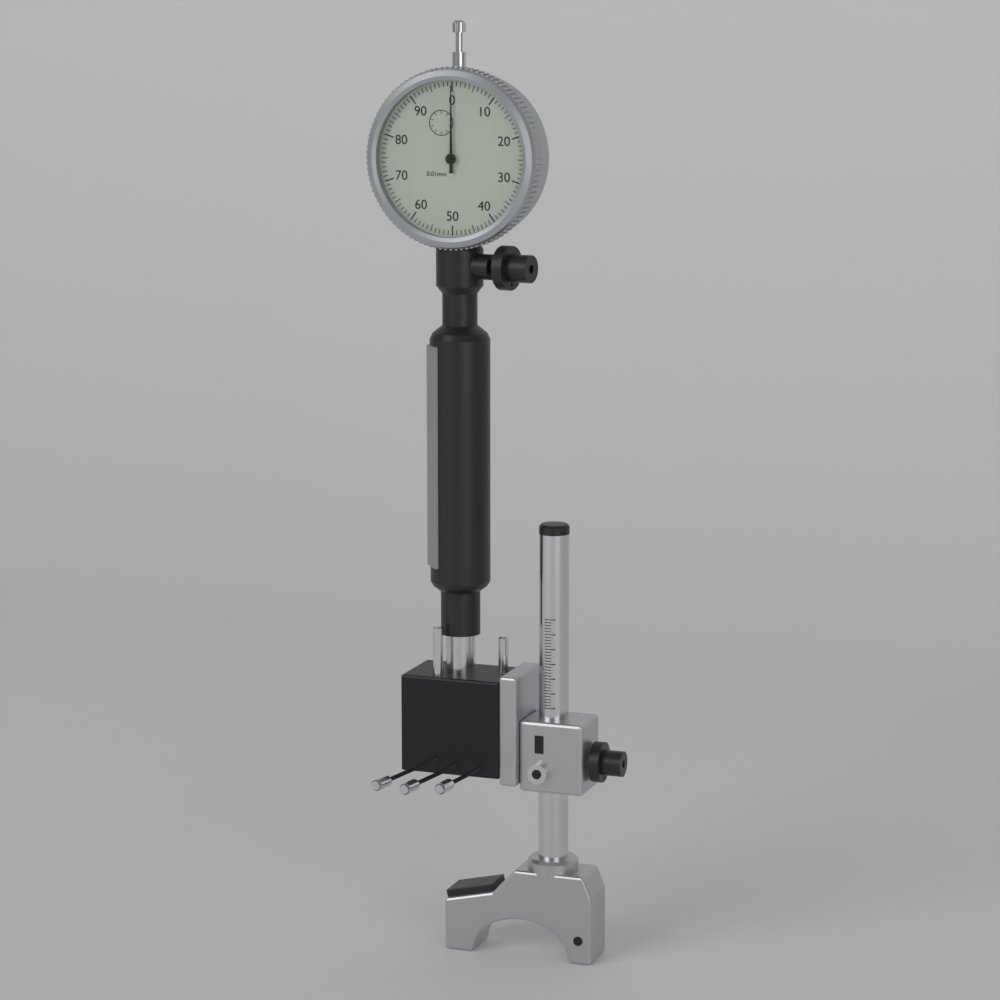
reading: 0 mm
